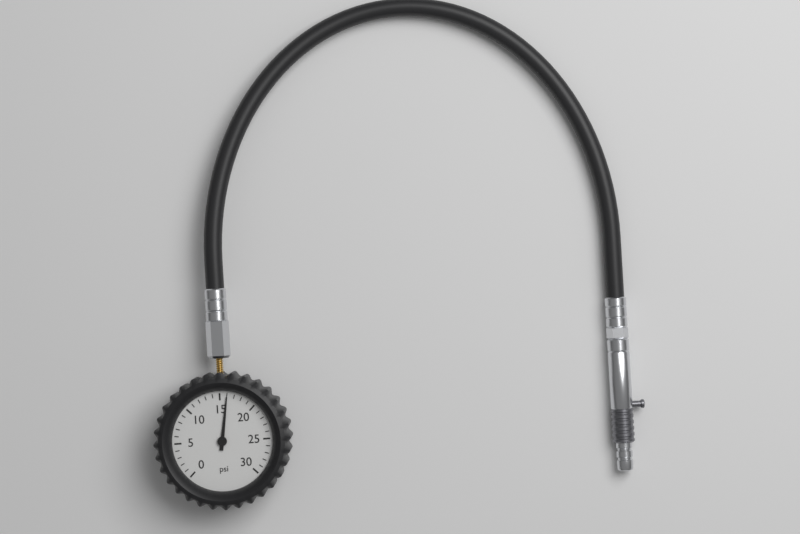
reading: 16 psi
